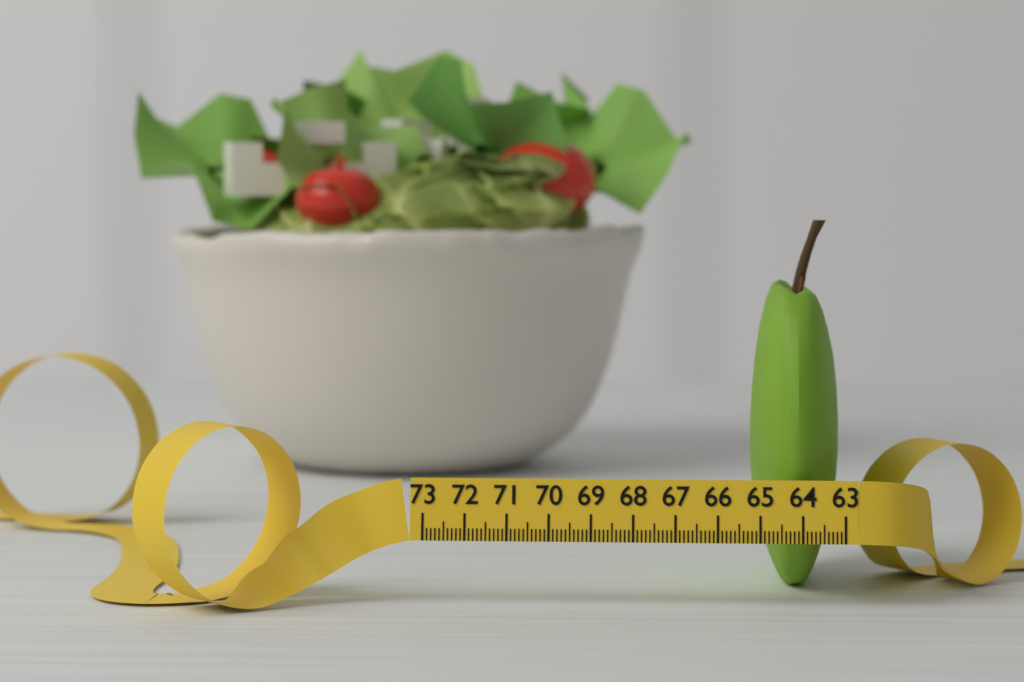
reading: 65.2 (no unit)
